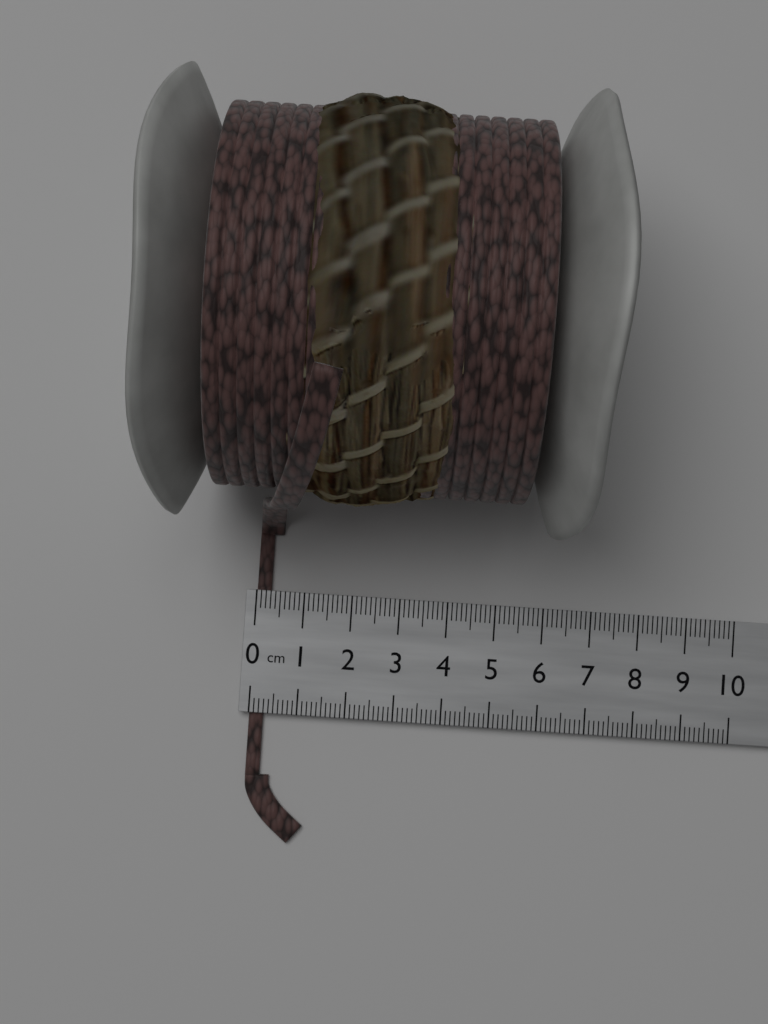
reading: 0.3 cm
